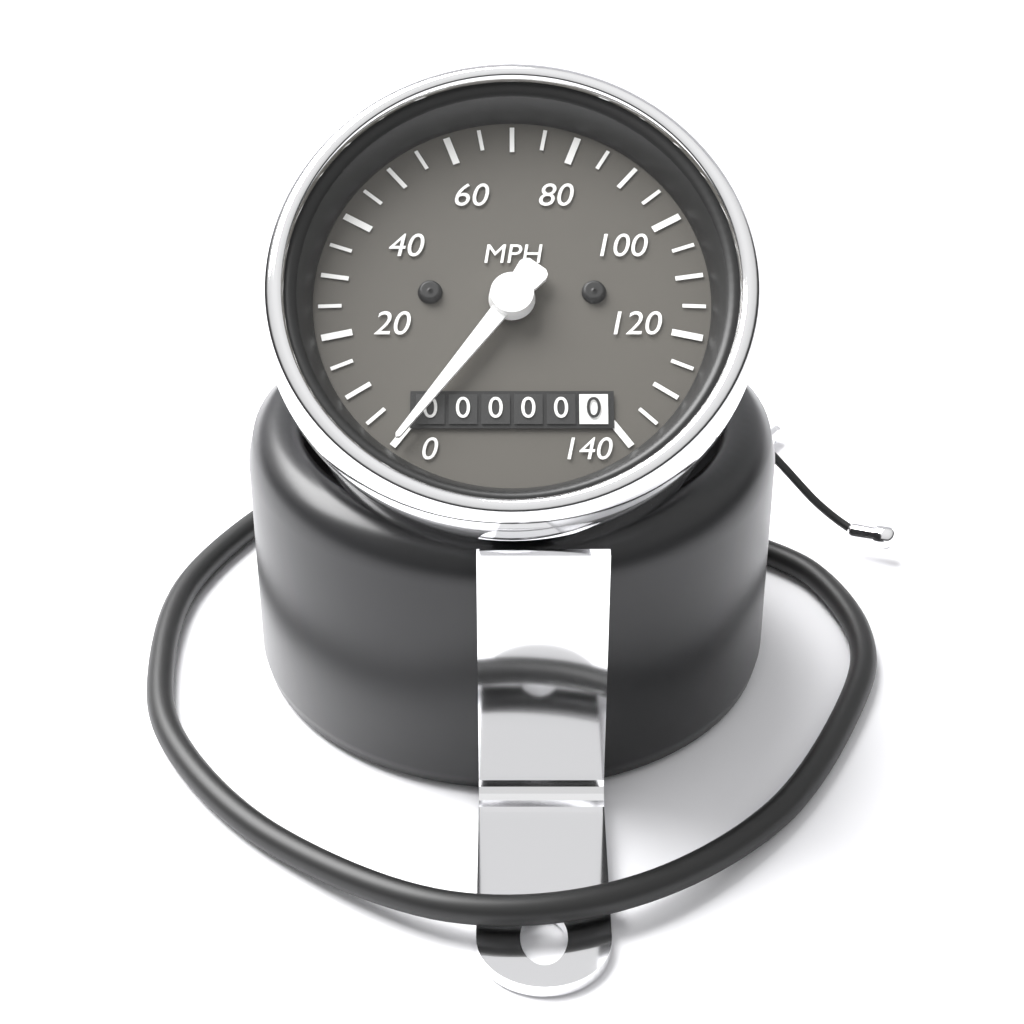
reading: 0 MPH
